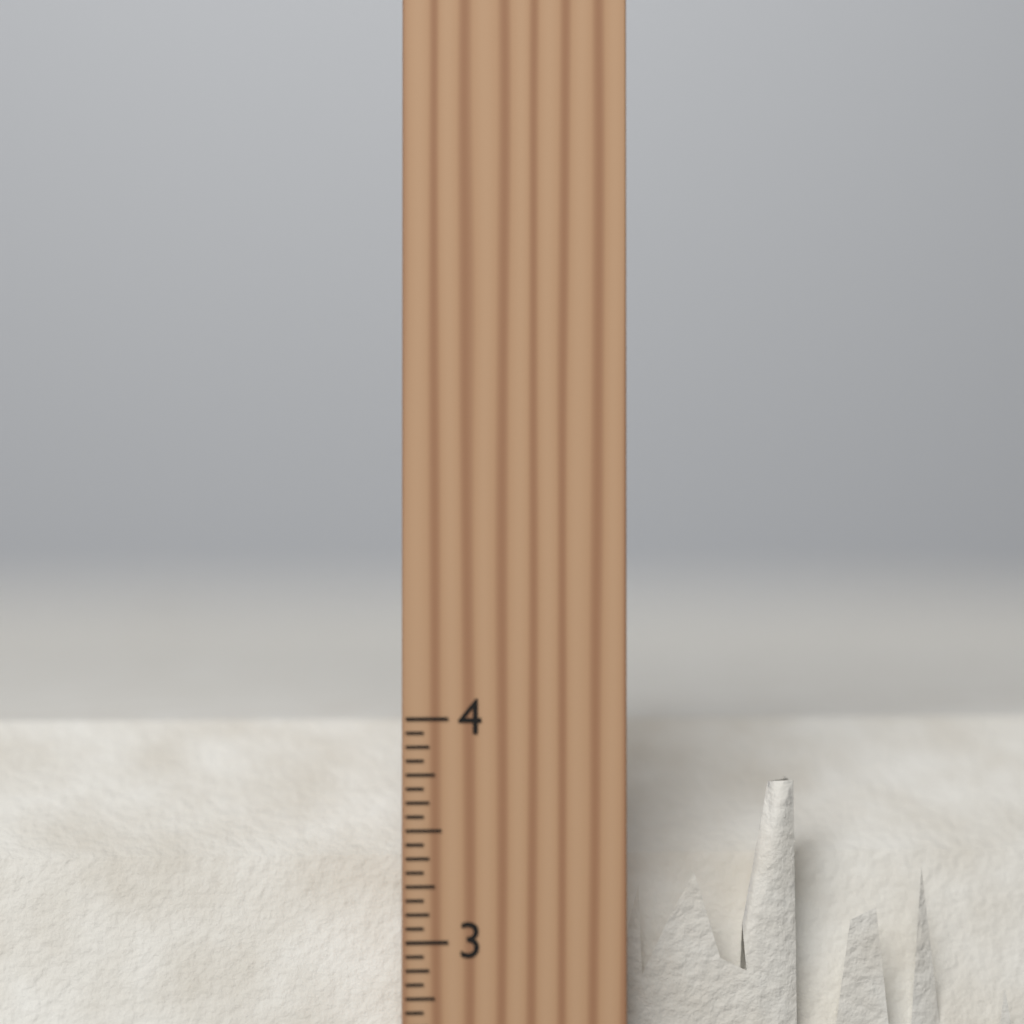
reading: 3.9375 inch
